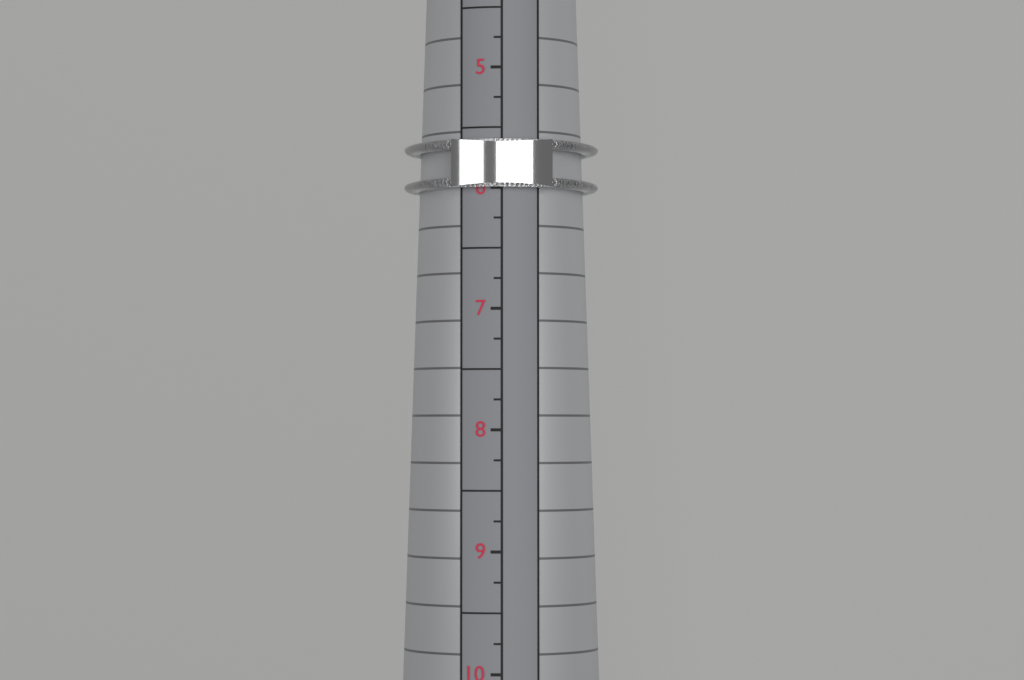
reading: 6.00 (no unit)
